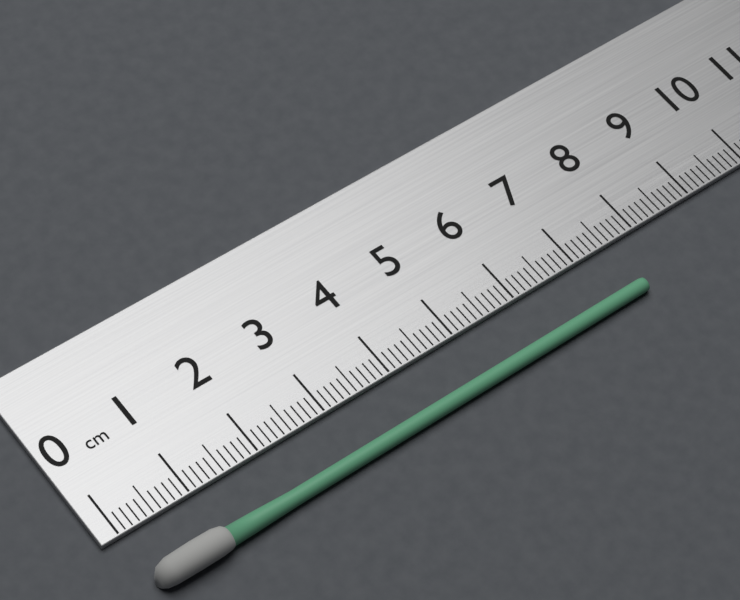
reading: 7.6 cm
